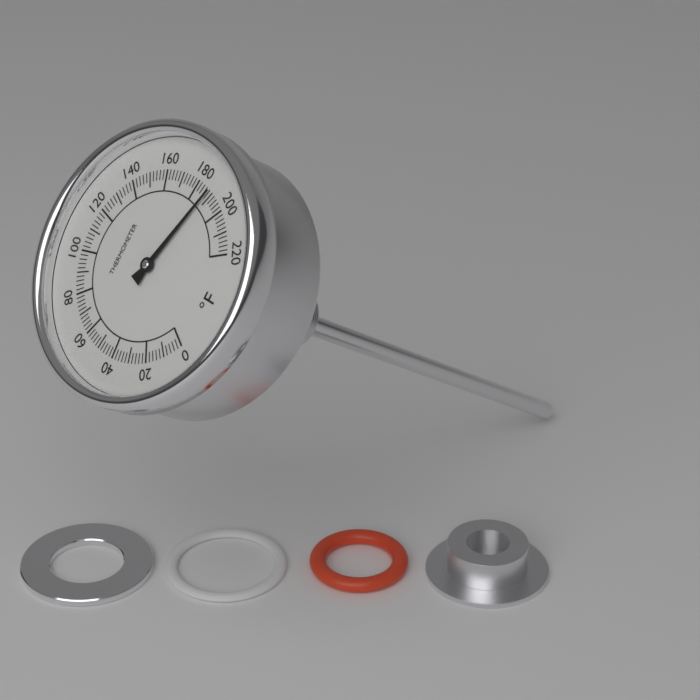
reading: 188 °F
